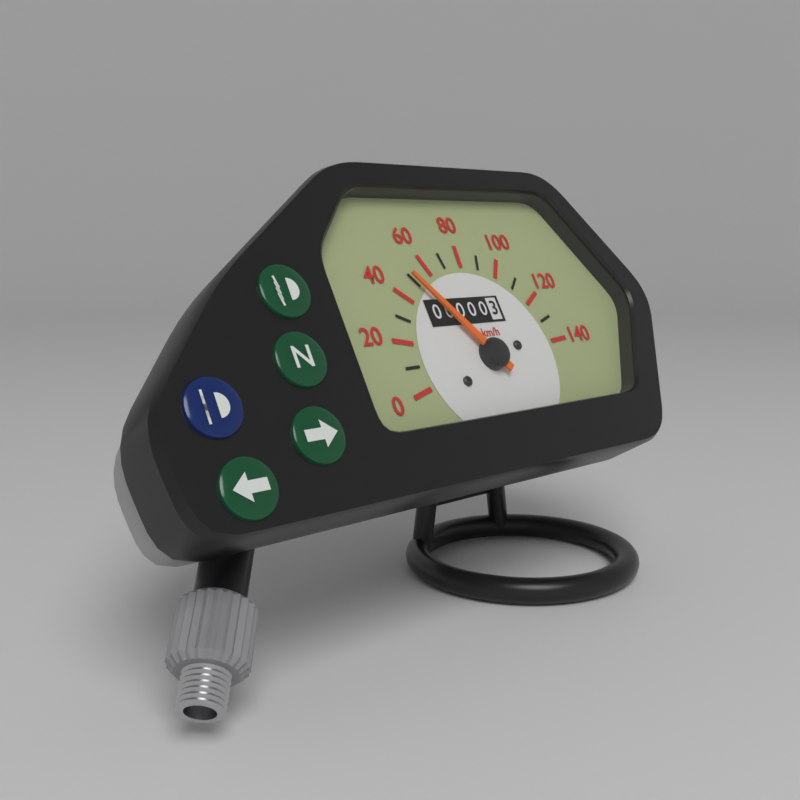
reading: 50 km/h
